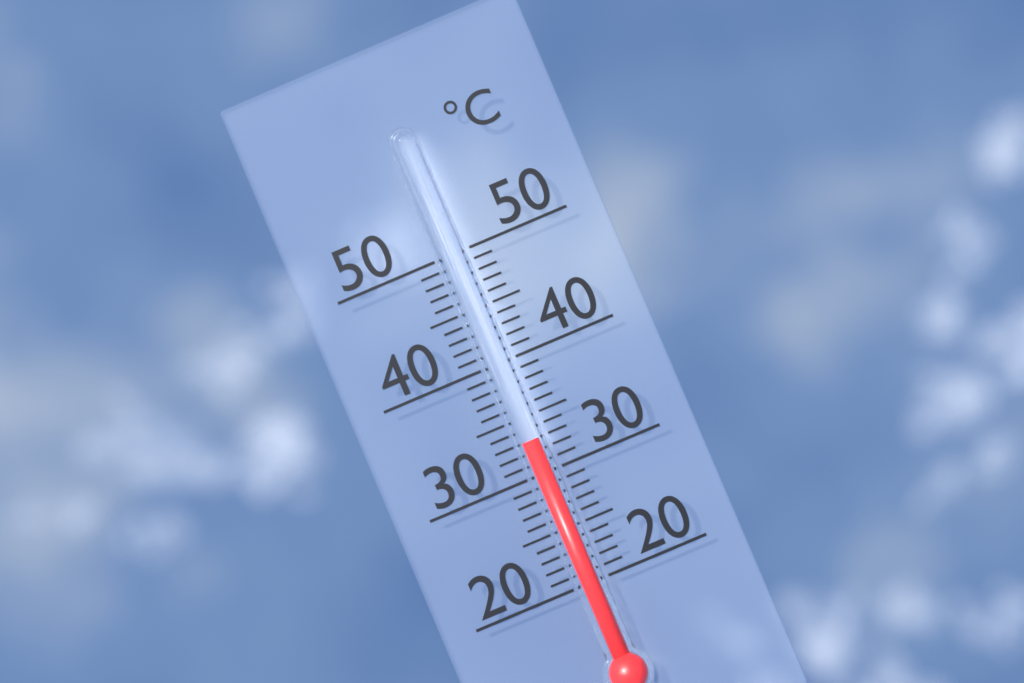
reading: 33 °C
